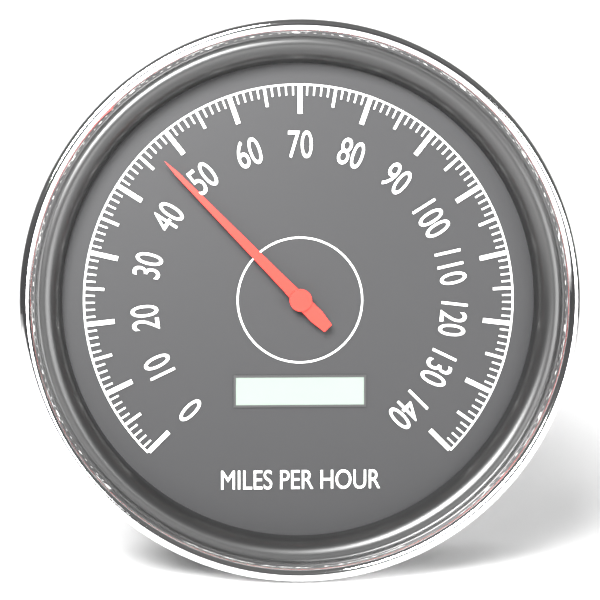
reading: 47 mph
